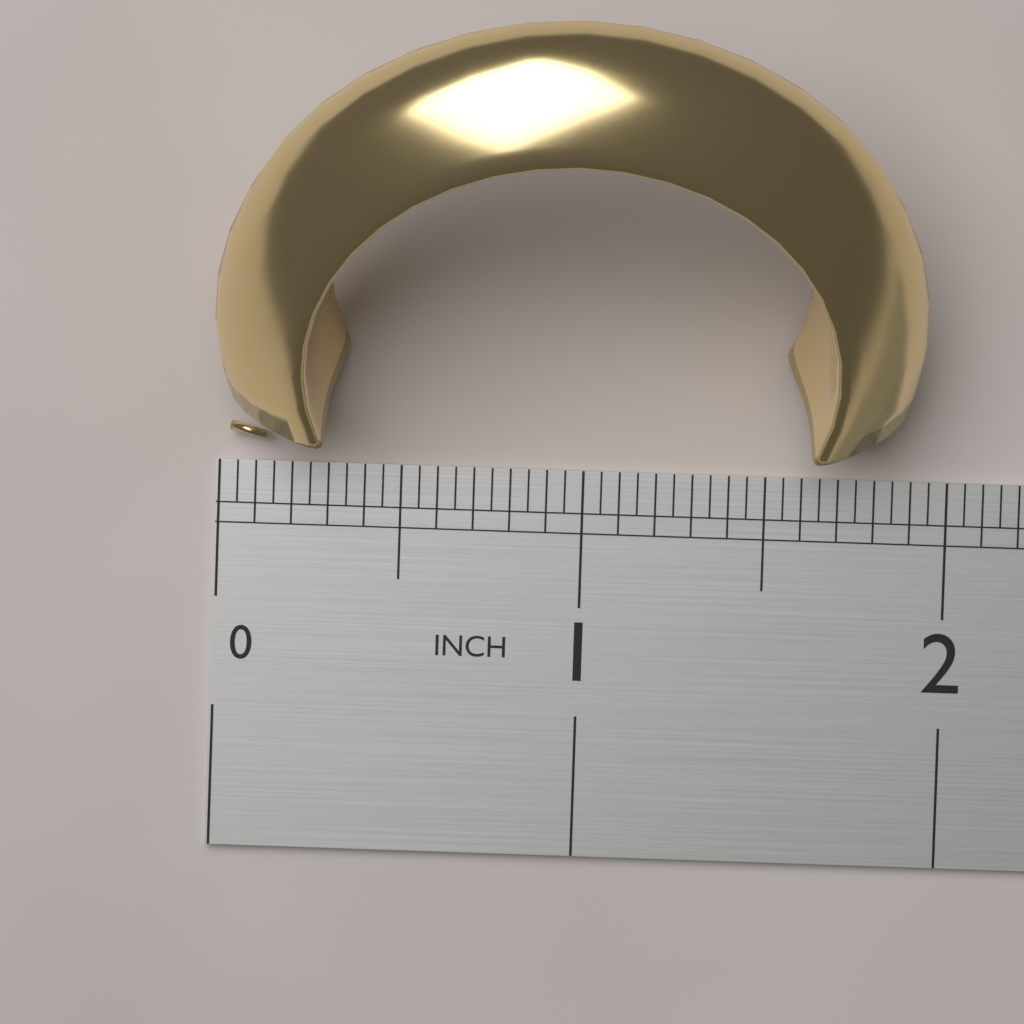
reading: 1.90 in
